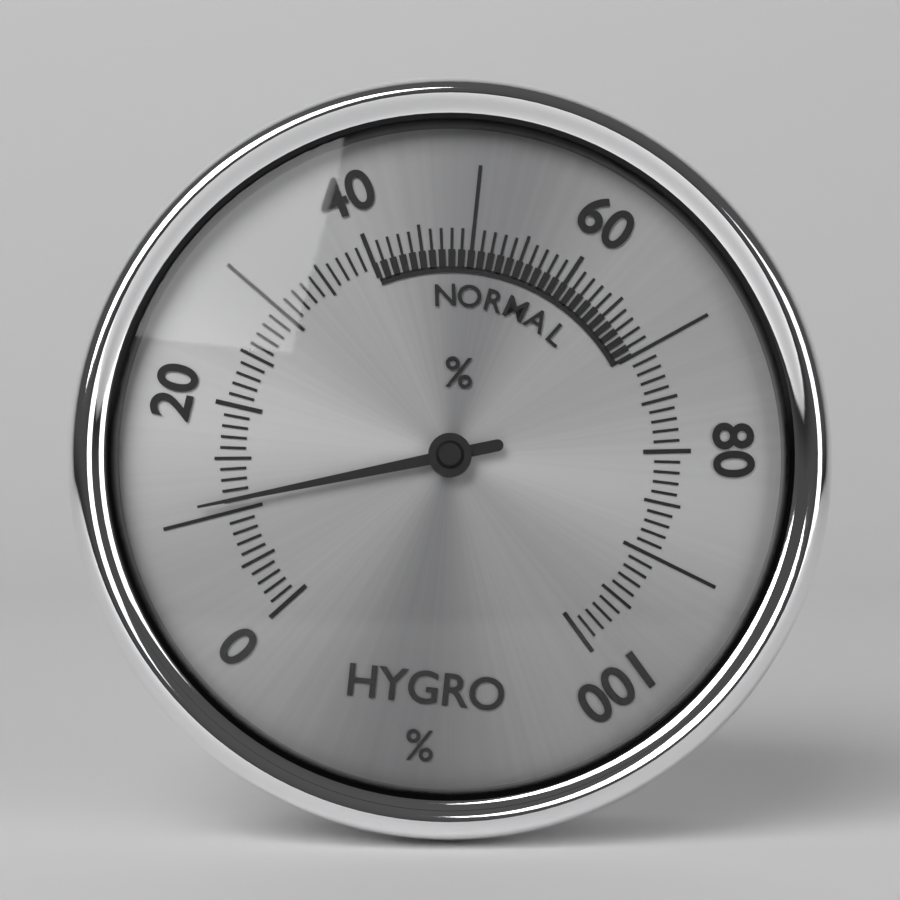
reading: 11 %
